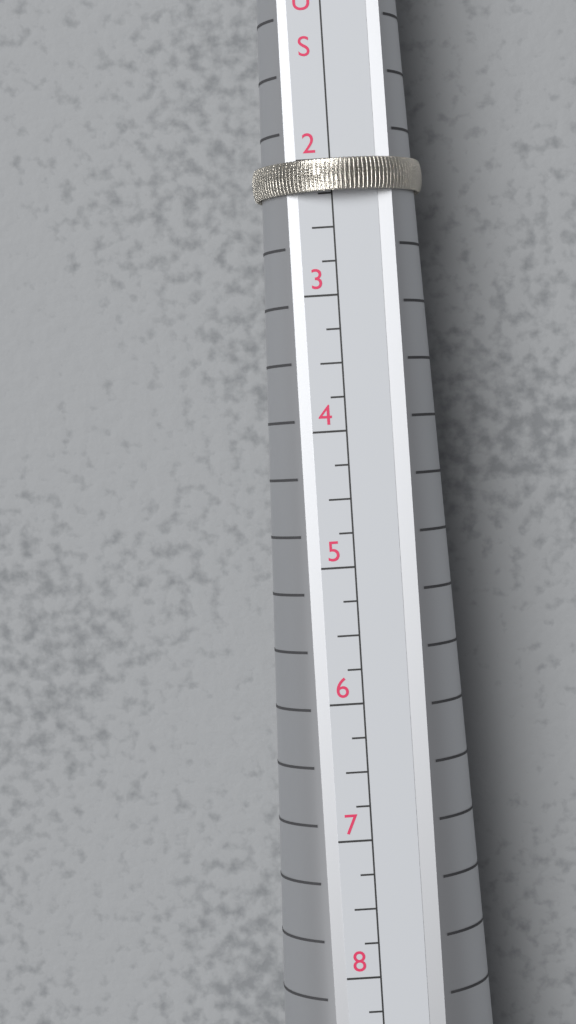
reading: 2.25 US
